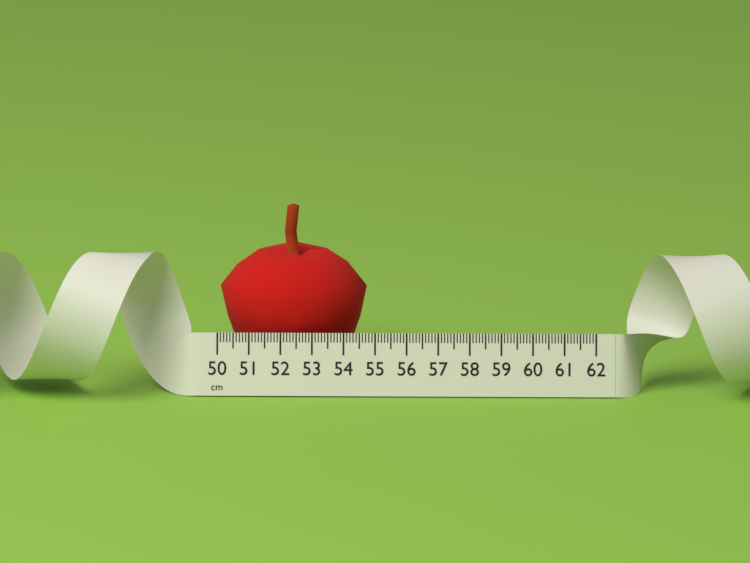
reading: 54.7 cm
